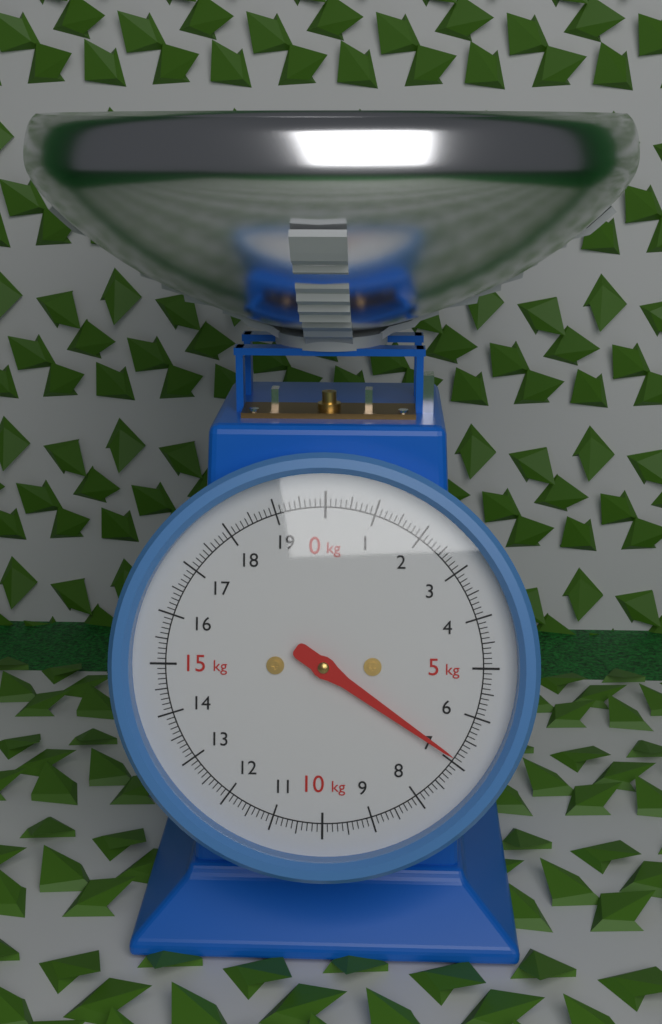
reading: 6.9 kg
